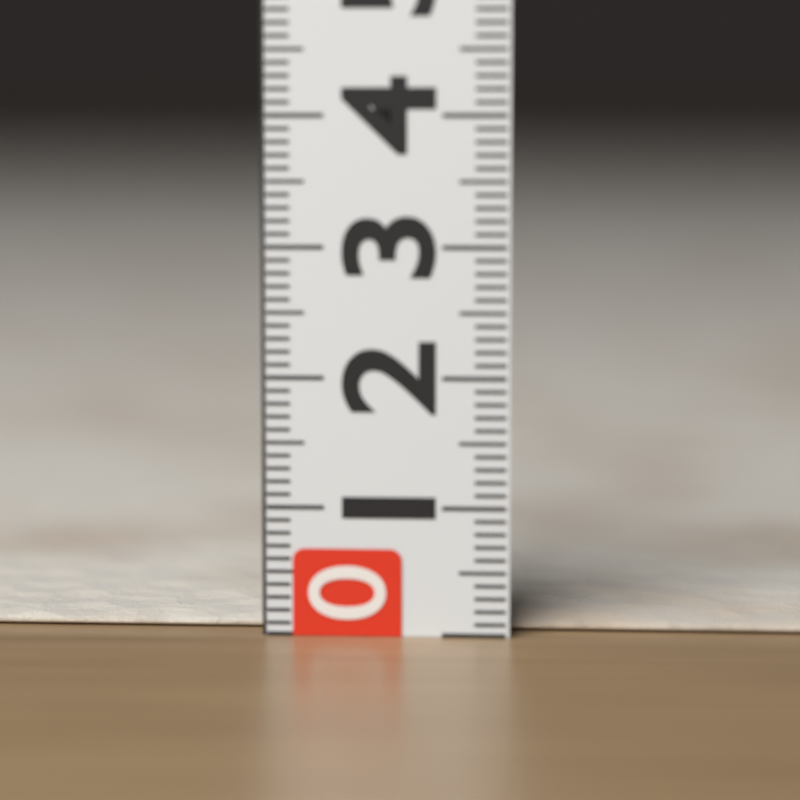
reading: 0.1 (no unit)
